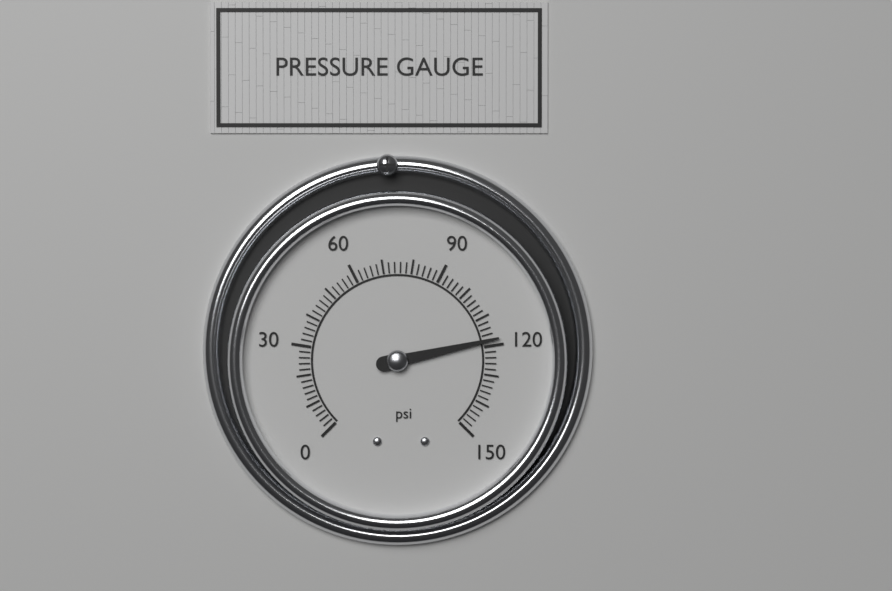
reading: 118 psi
